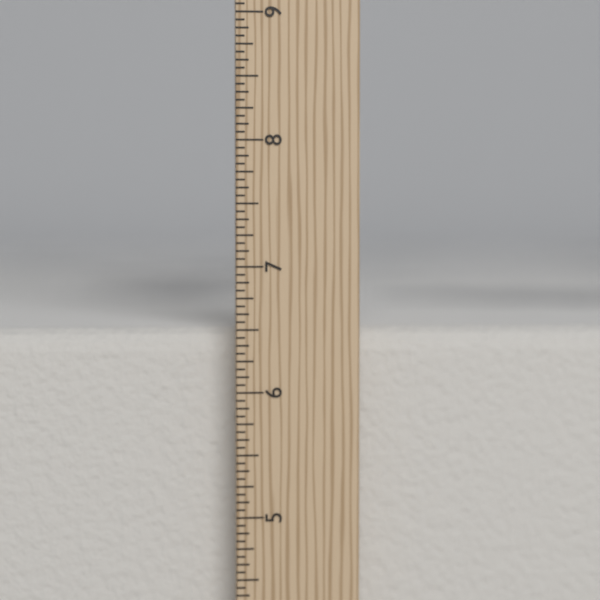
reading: 6.5000 in
